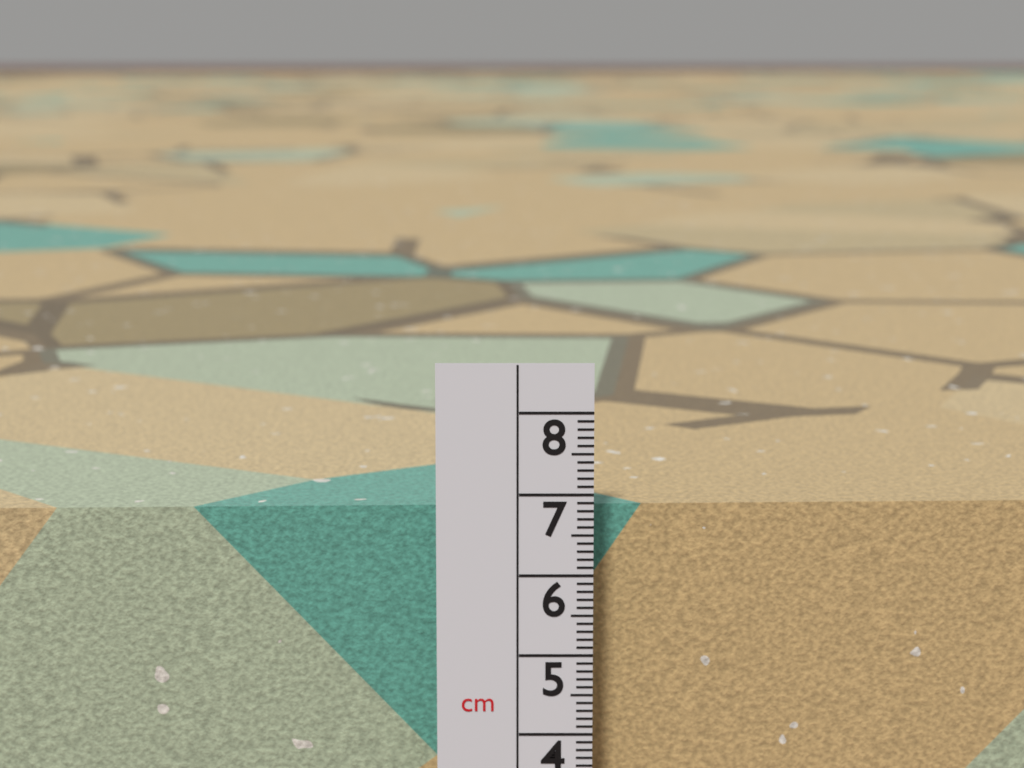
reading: 6.7 cm
